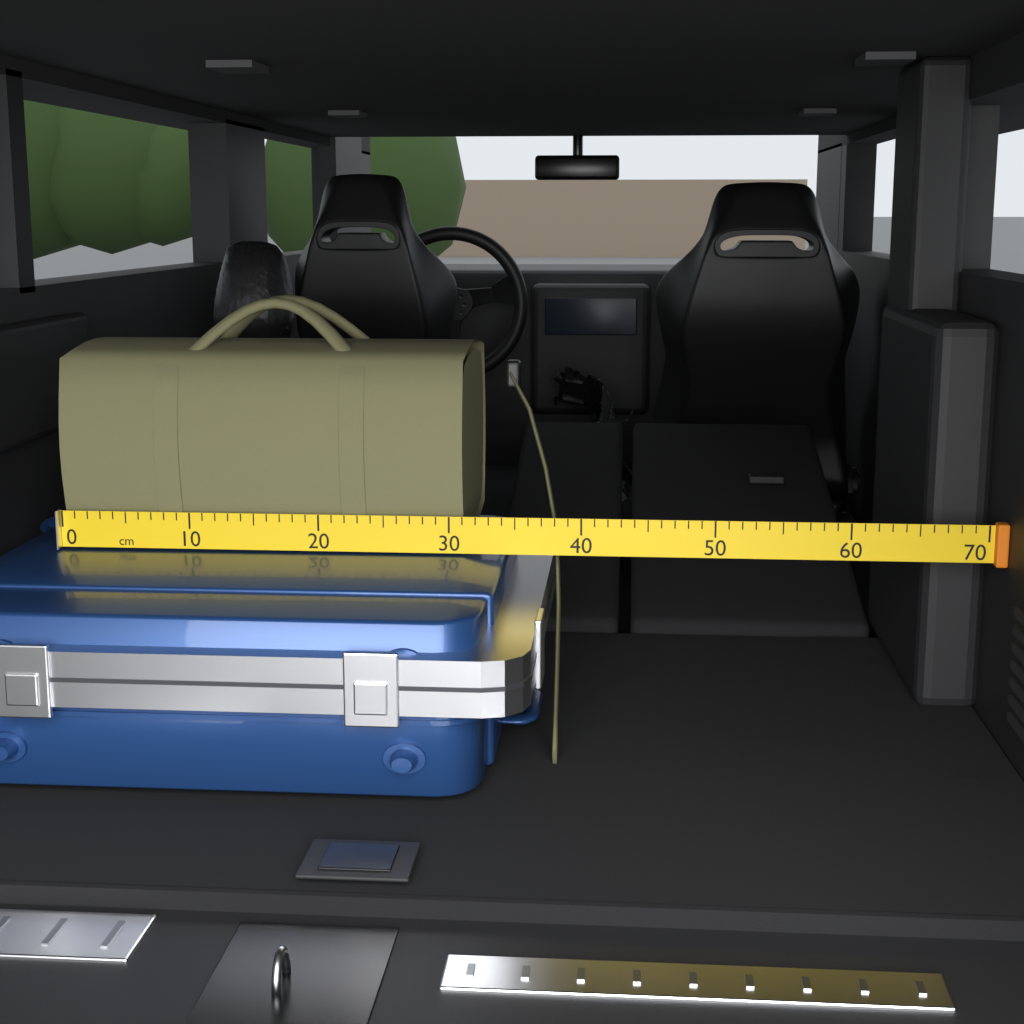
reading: 31 cm
